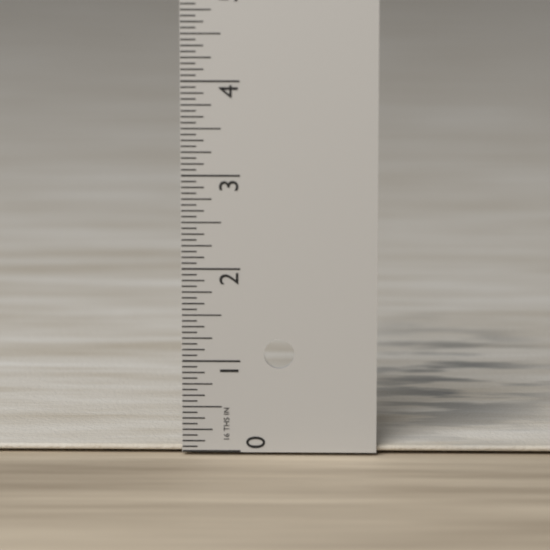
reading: 0.0625 in
